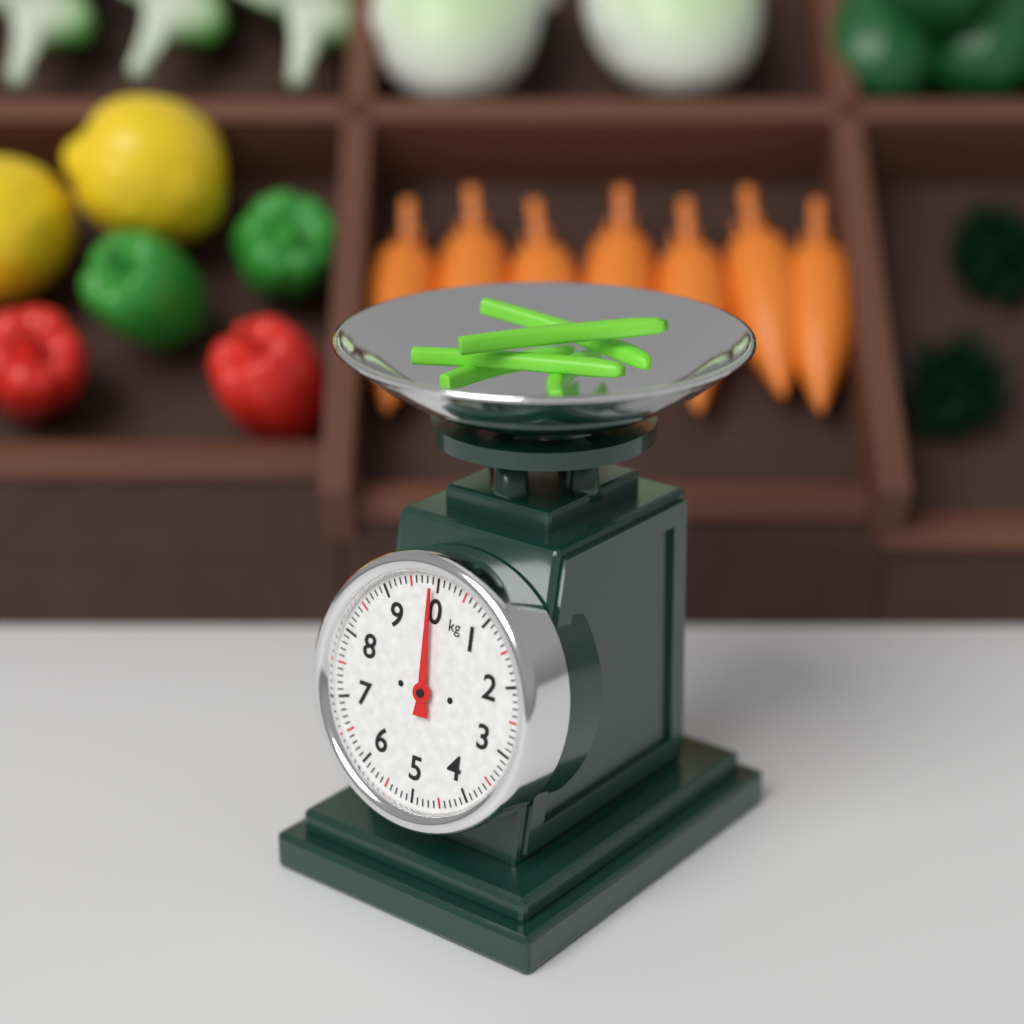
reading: 9.9 kg
